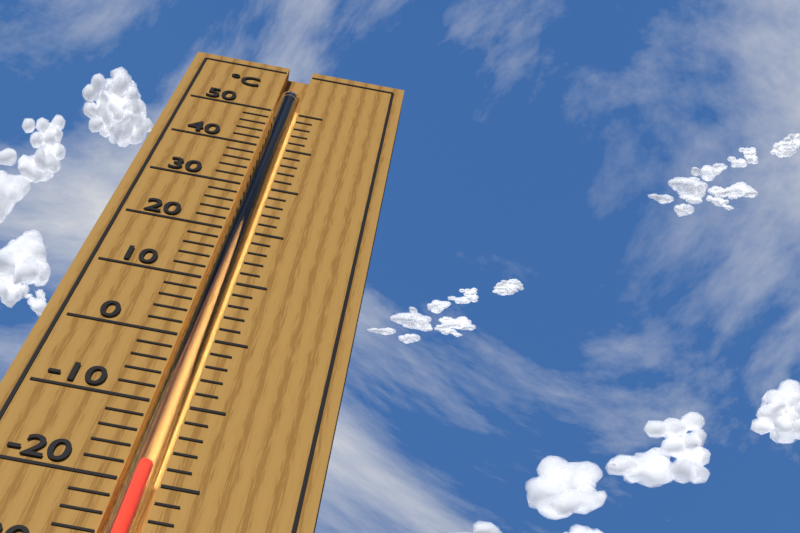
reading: -18 °C
